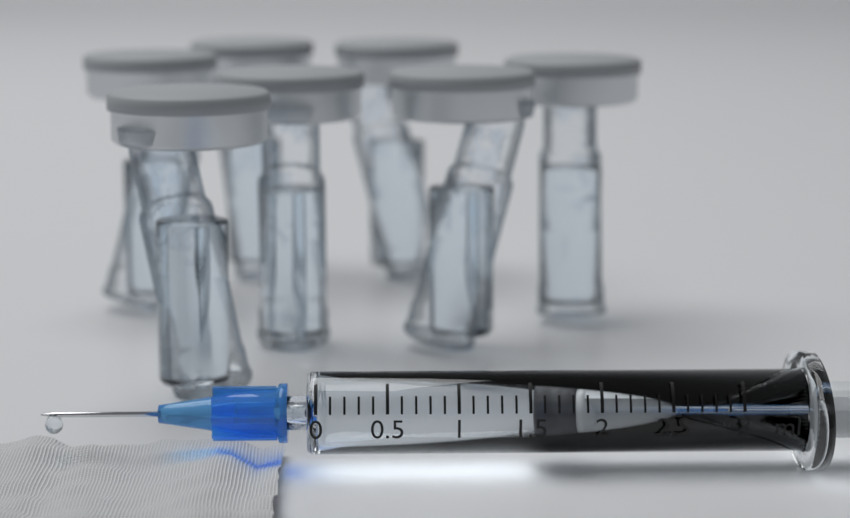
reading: 1.5 ml
